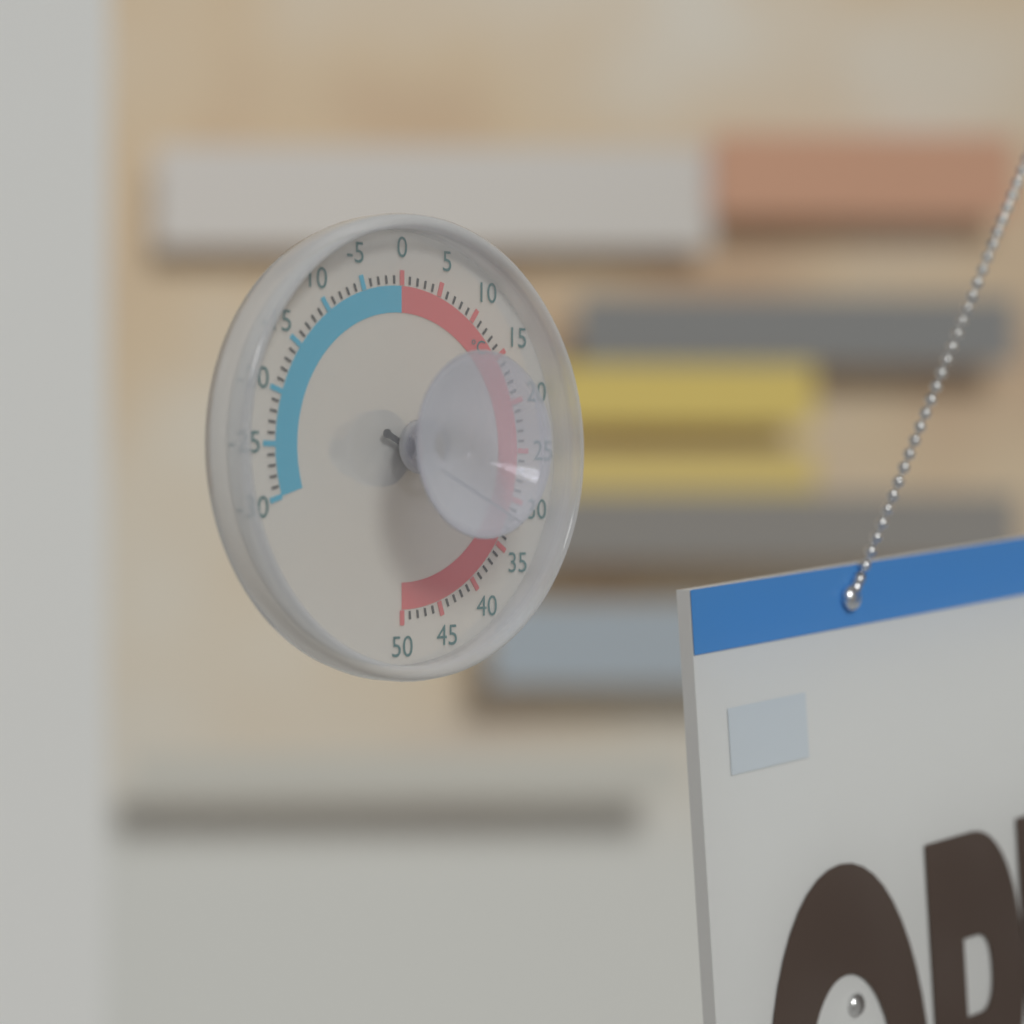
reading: 32 °C
